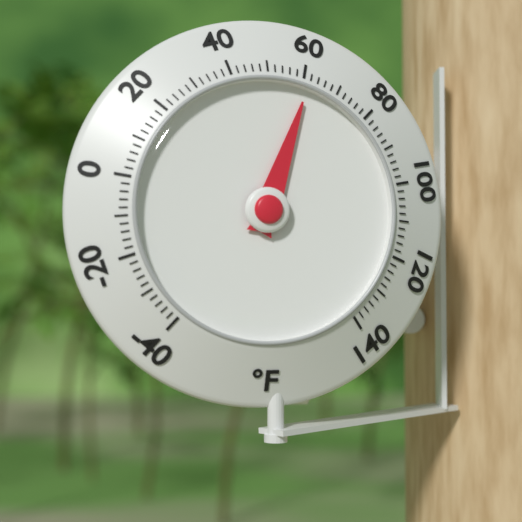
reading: 62 °F
